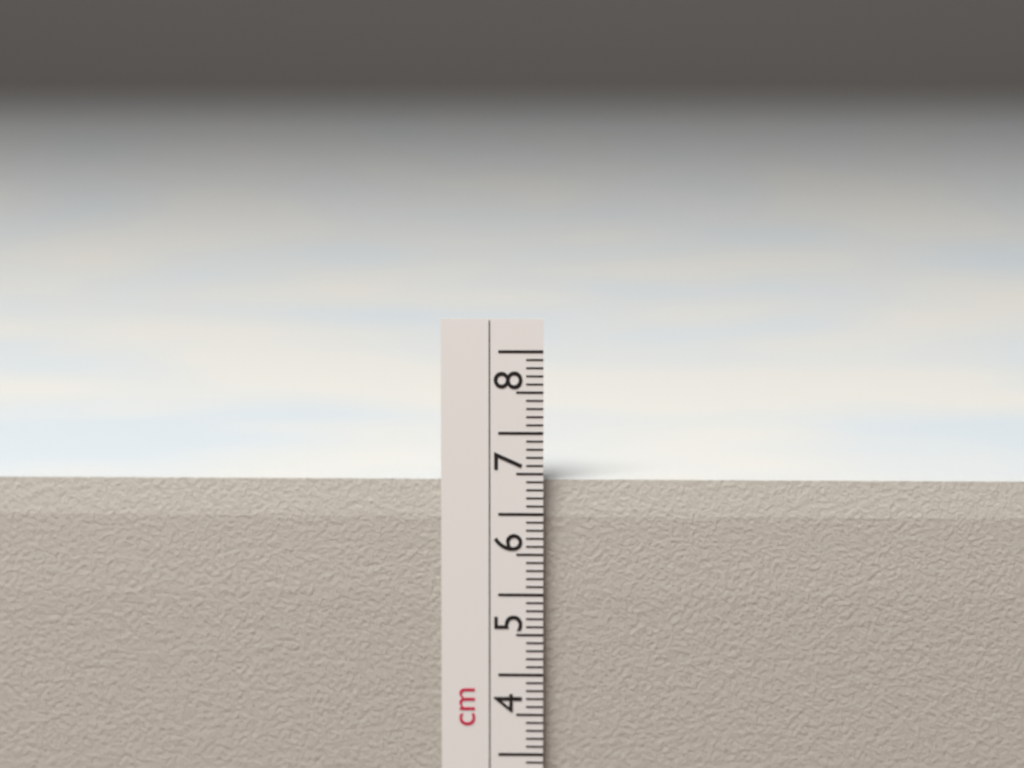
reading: 6.4 cm
